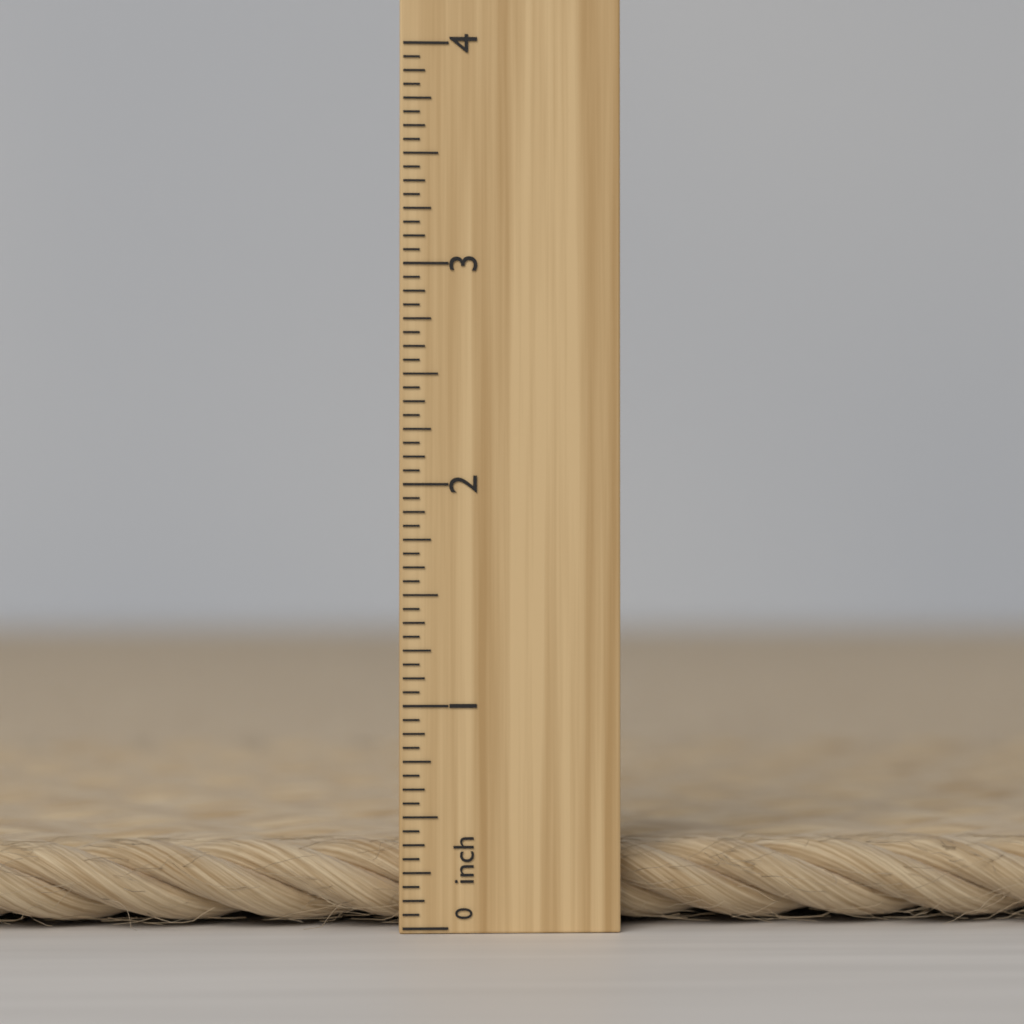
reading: 0.3750 inch
